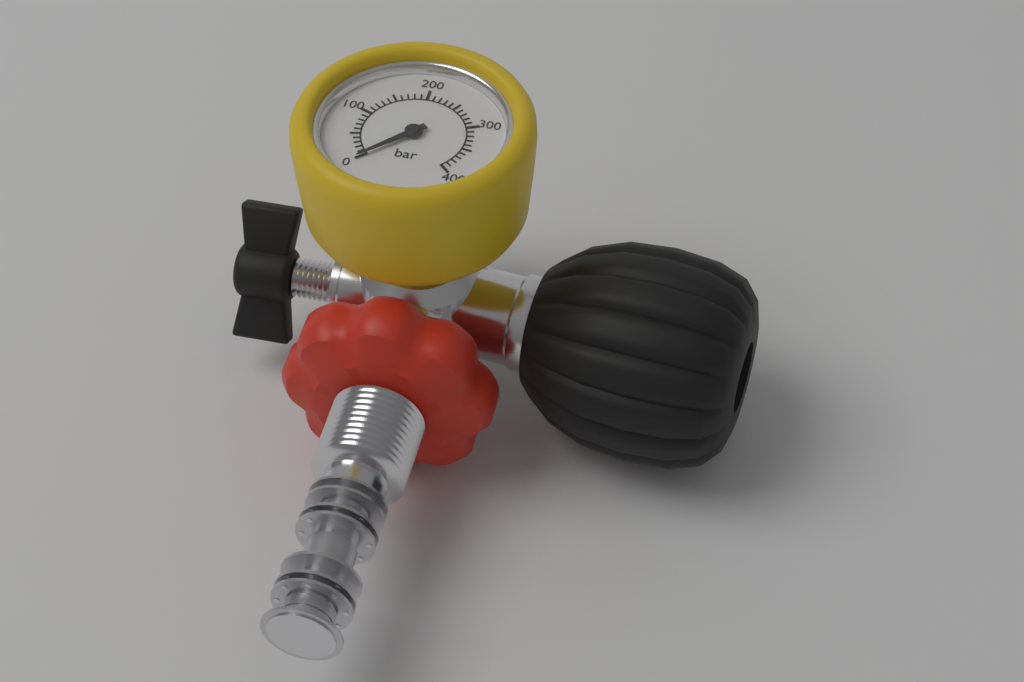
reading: 0 bar
